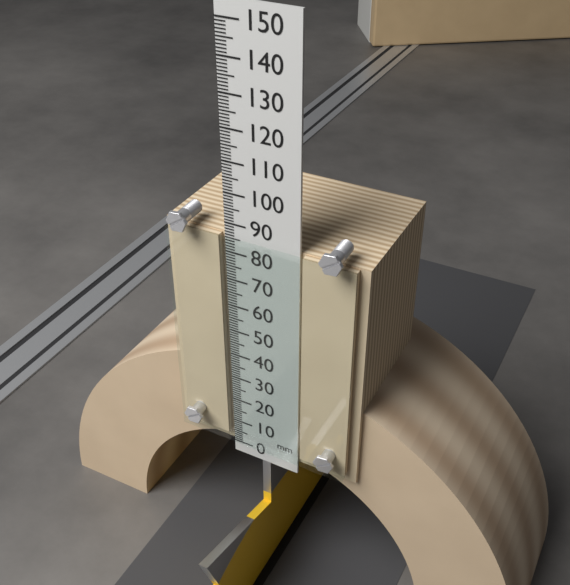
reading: 86 mm
